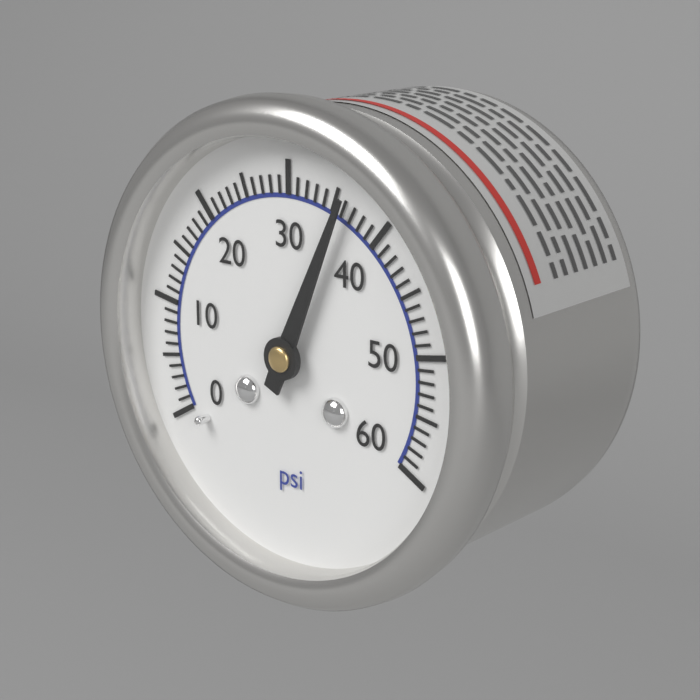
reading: 36 psi
